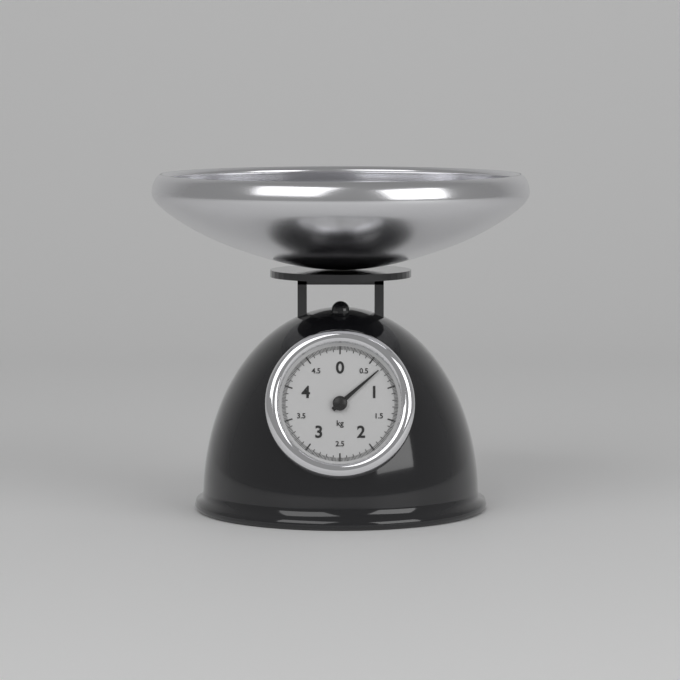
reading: 0.68 kg
